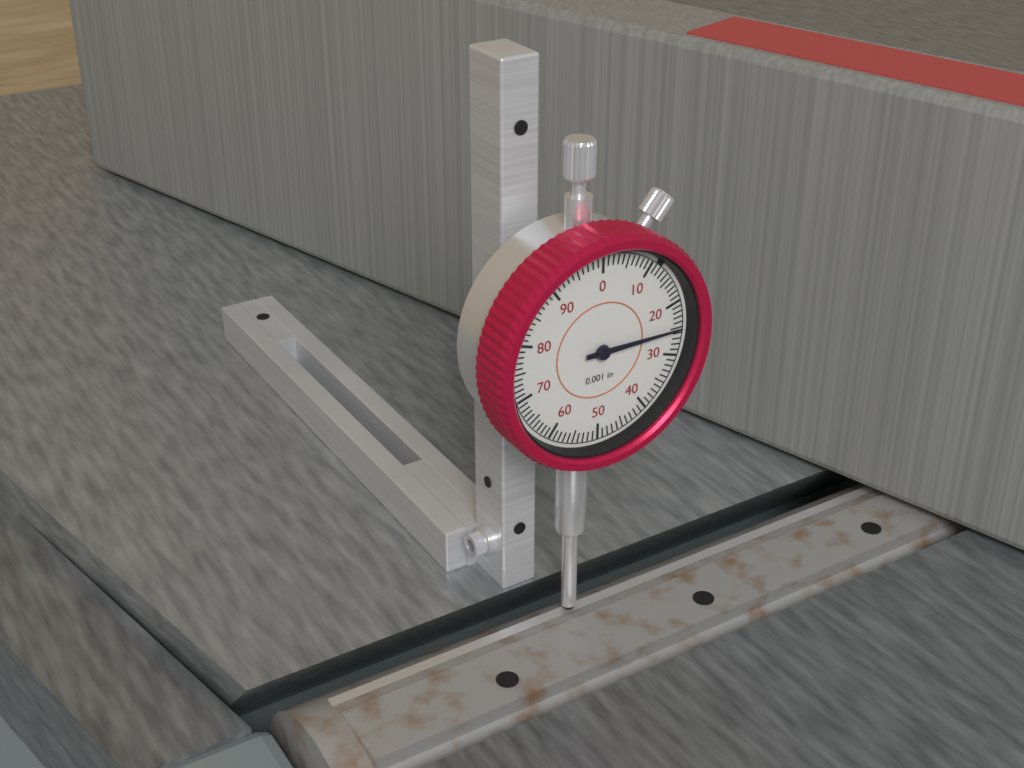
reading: 0.025 in
